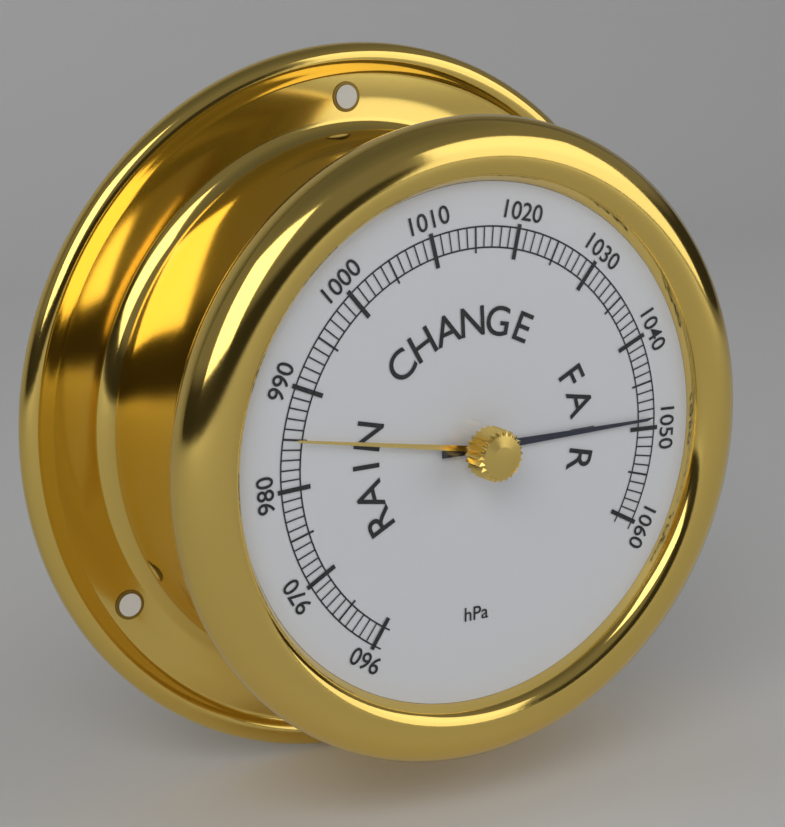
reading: 1049 hPa
